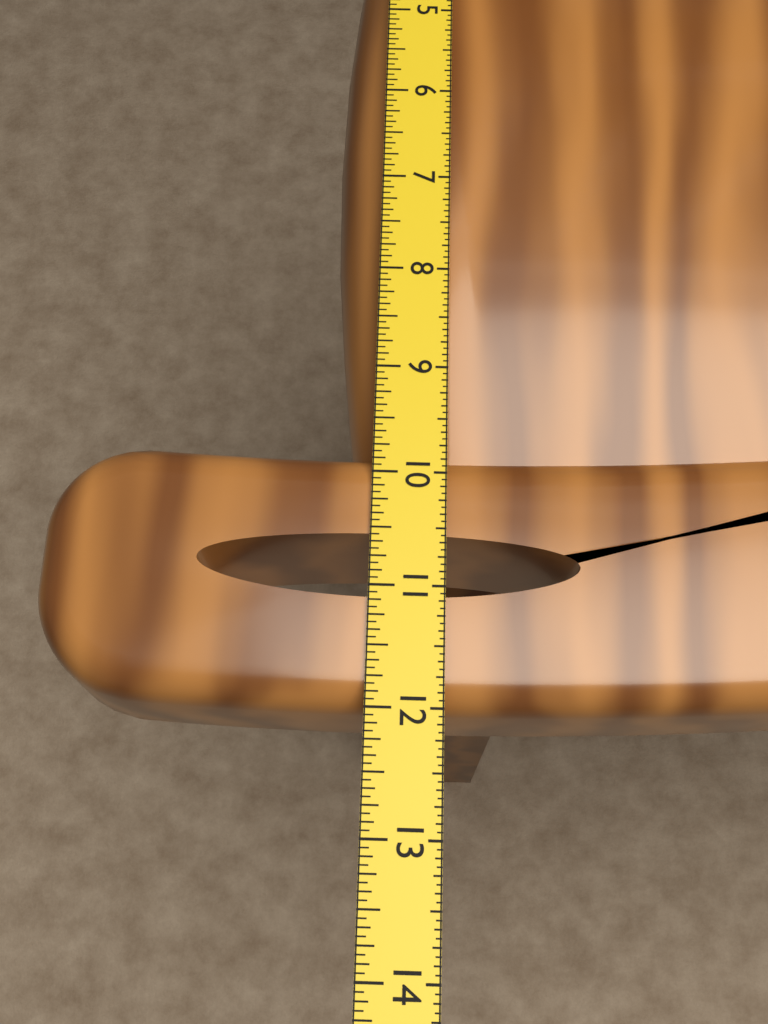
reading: 12.0000 in
